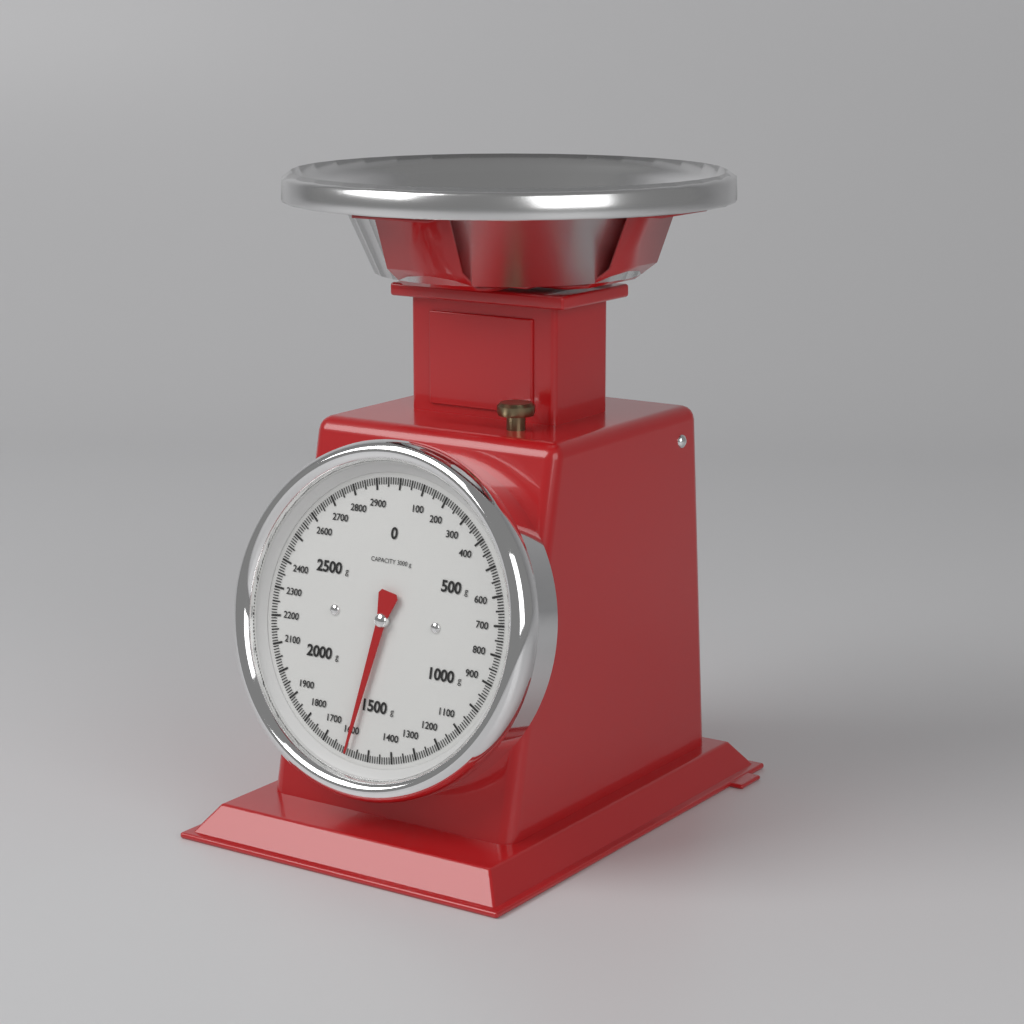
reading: 1590 g
